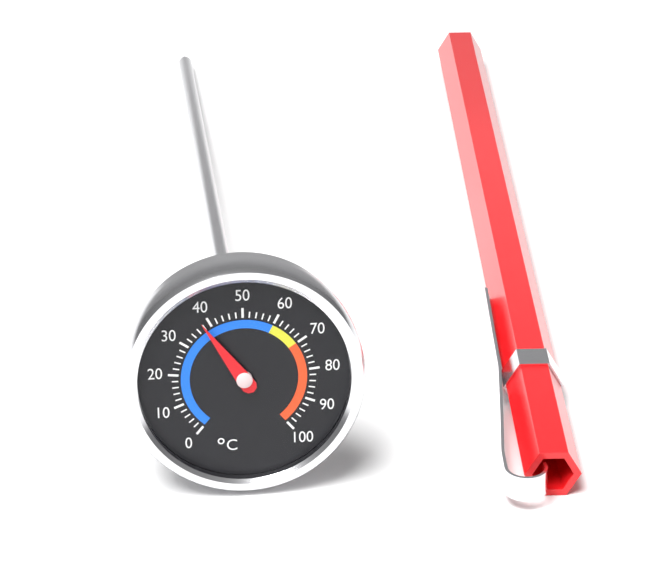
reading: 38 °C
